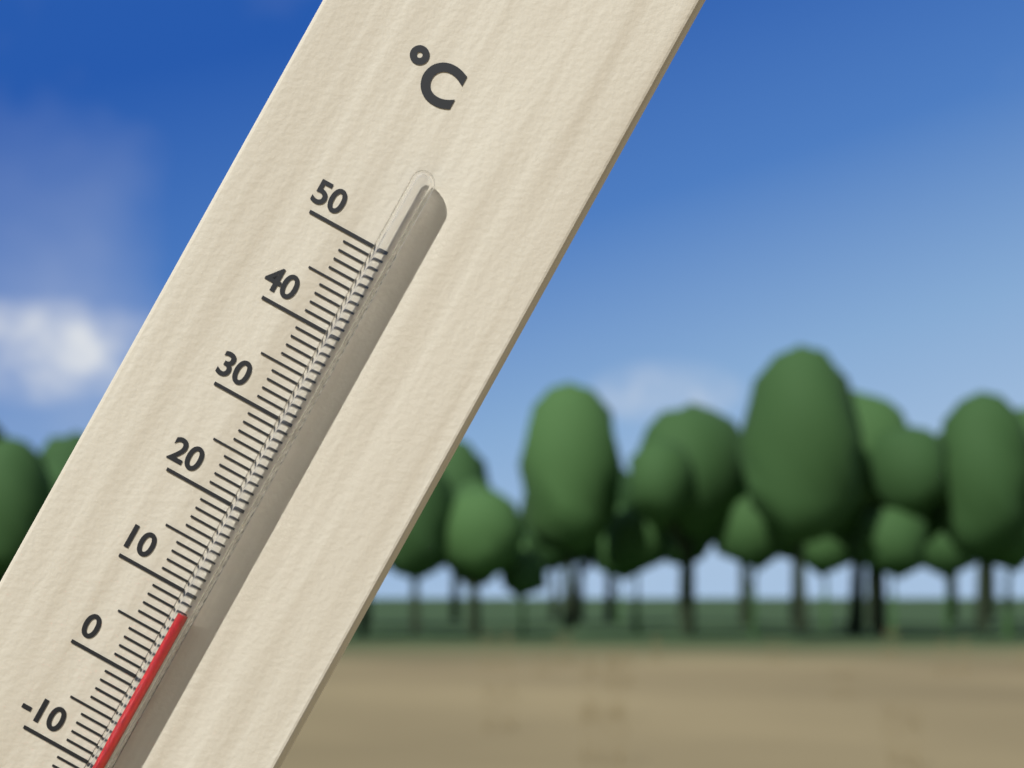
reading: 8 °C
